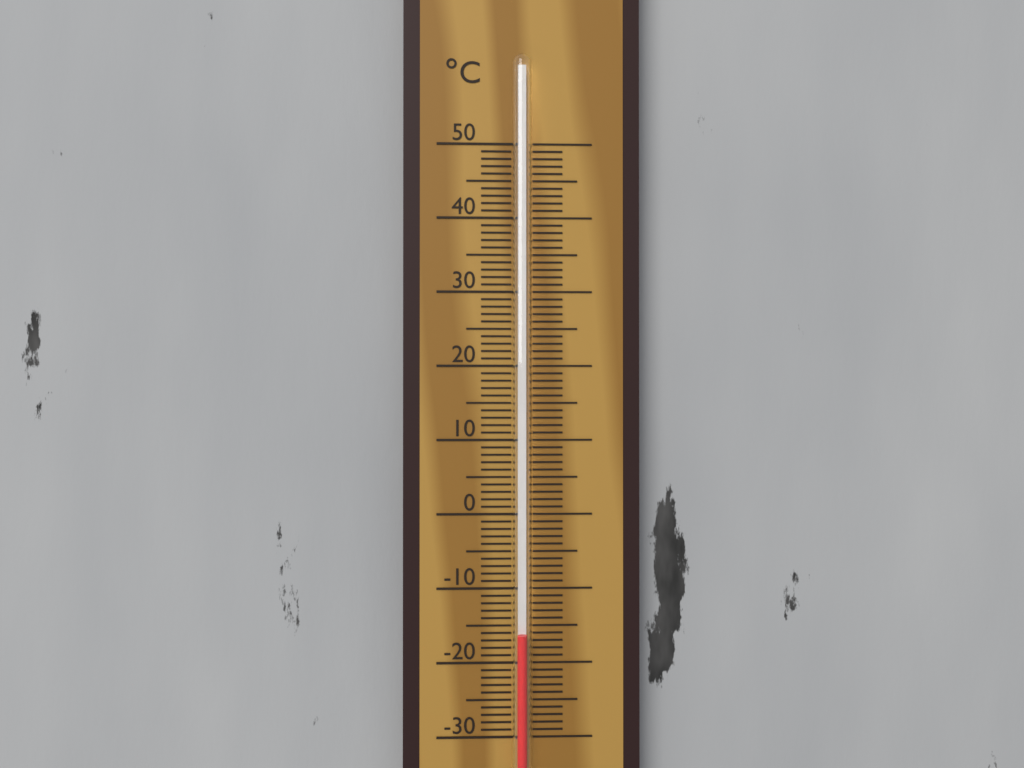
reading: -16 °C
